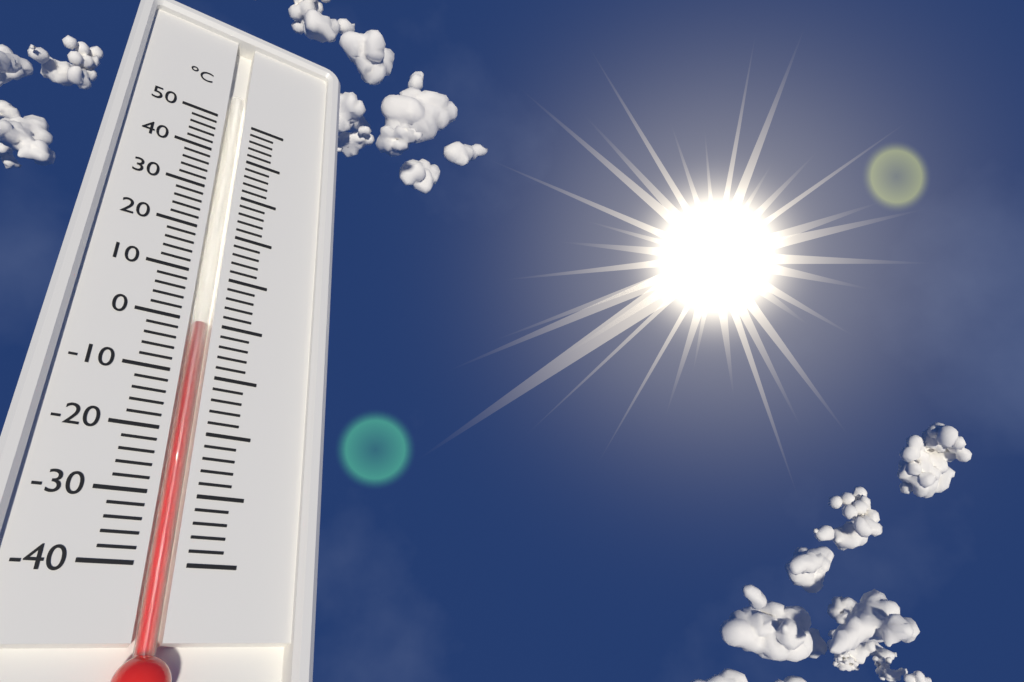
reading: 0 °C
